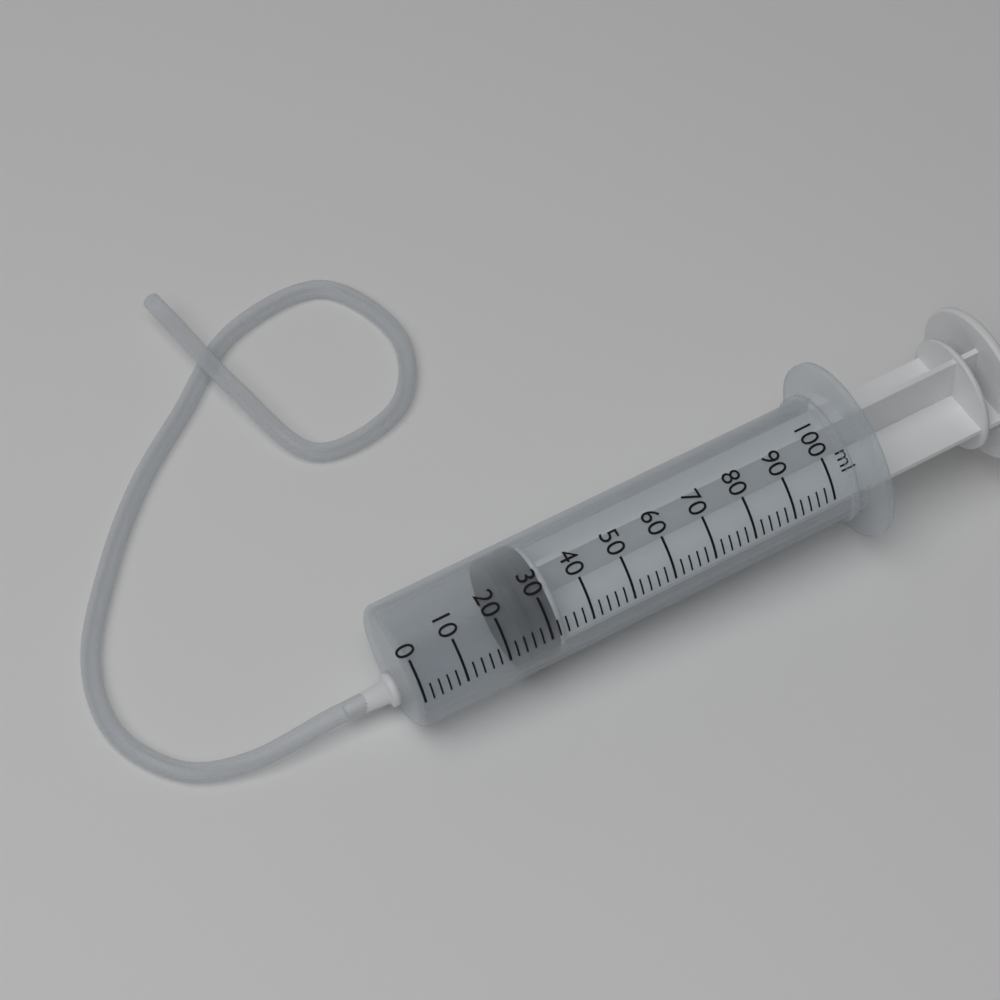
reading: 24 ml
